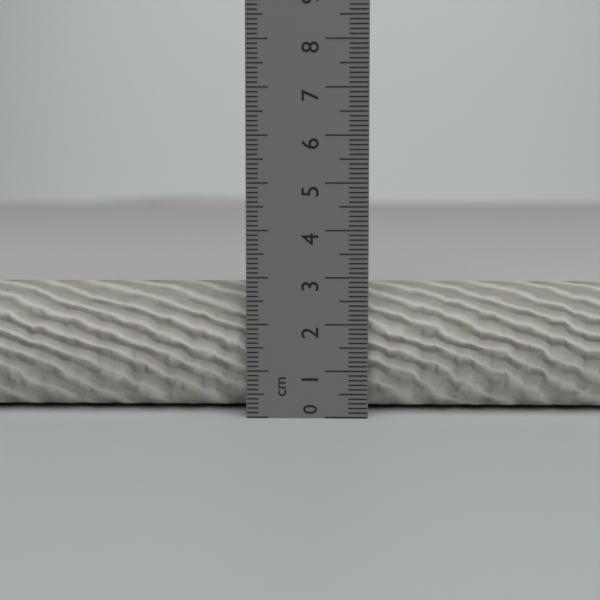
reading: 2.8 cm
